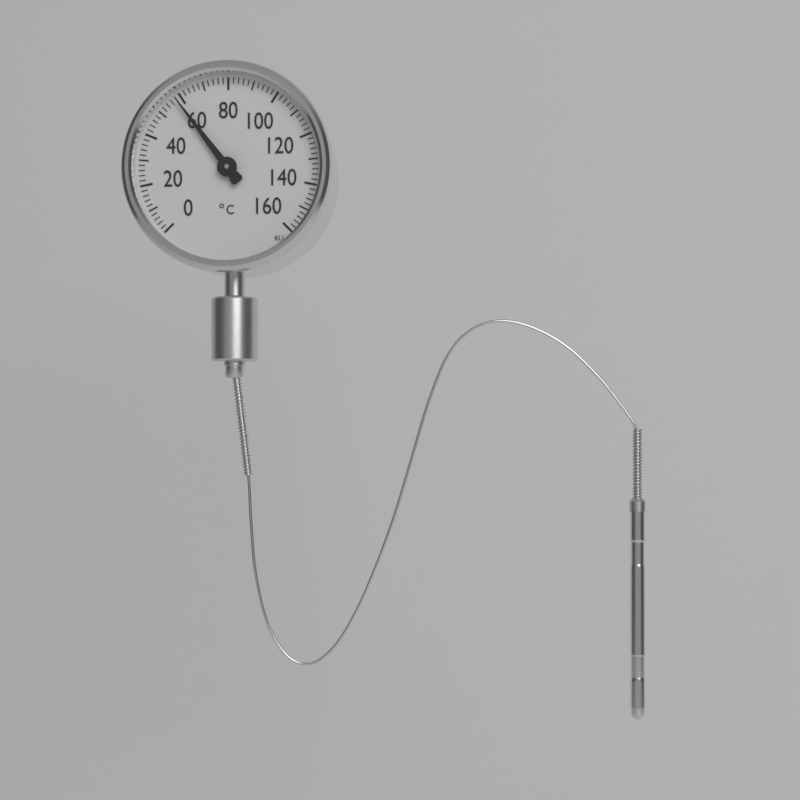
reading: 58 °C
